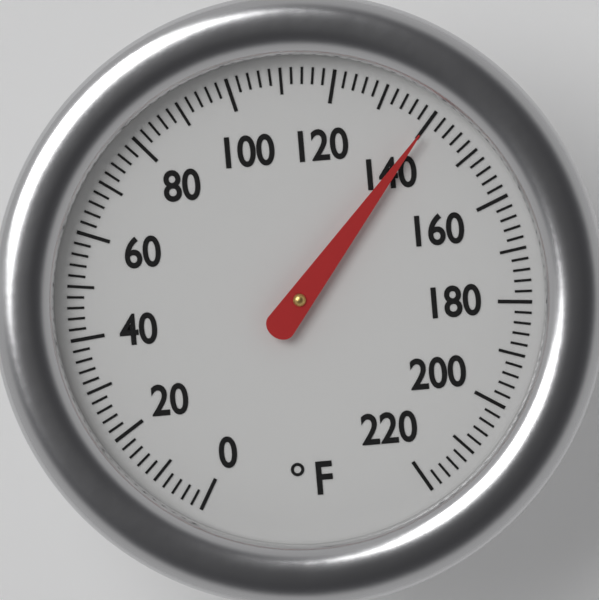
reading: 140 °F
